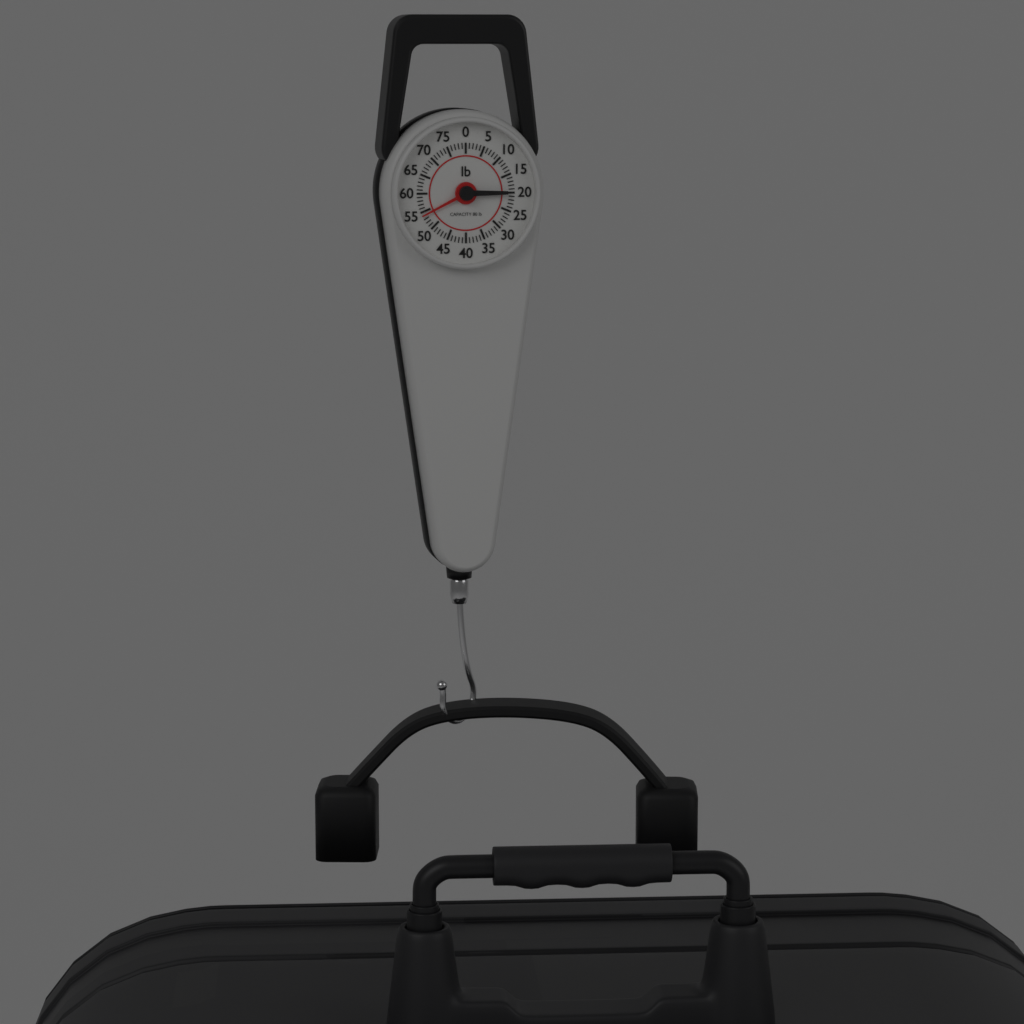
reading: 54 lb
